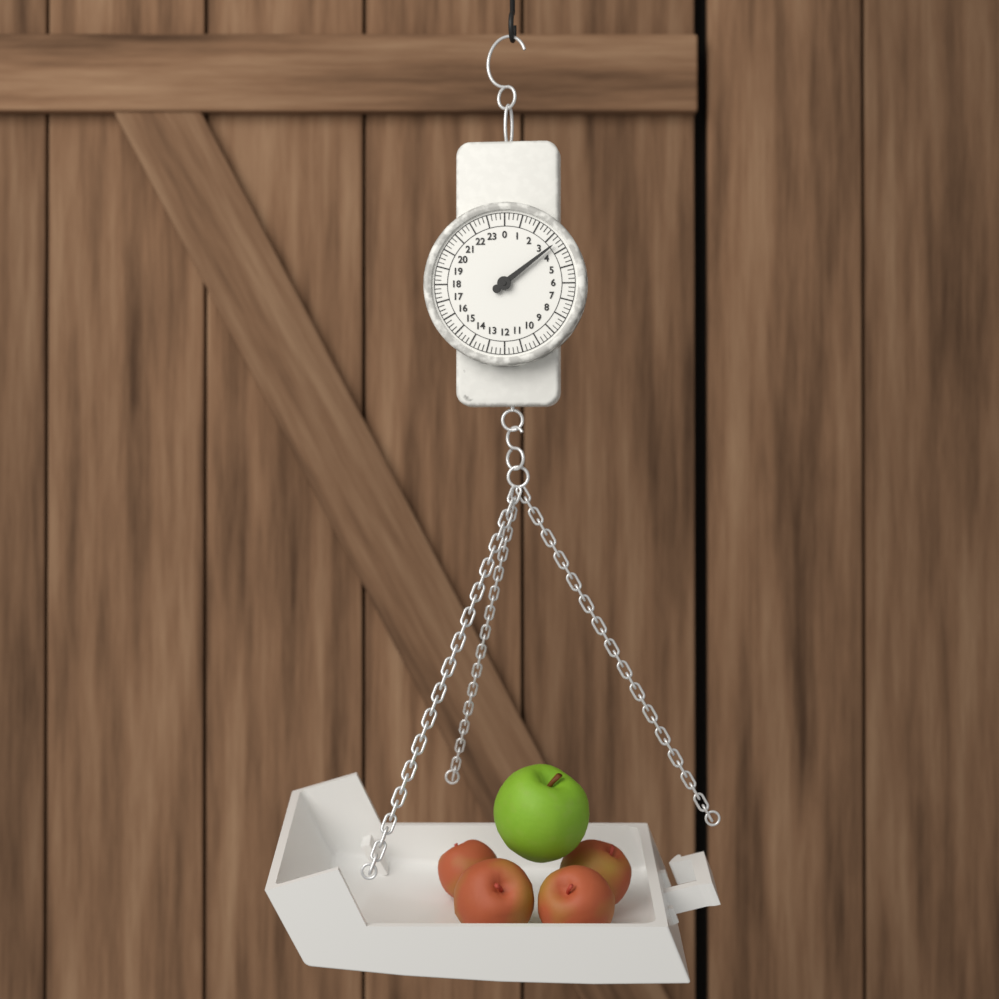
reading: 3.50 (no unit)
